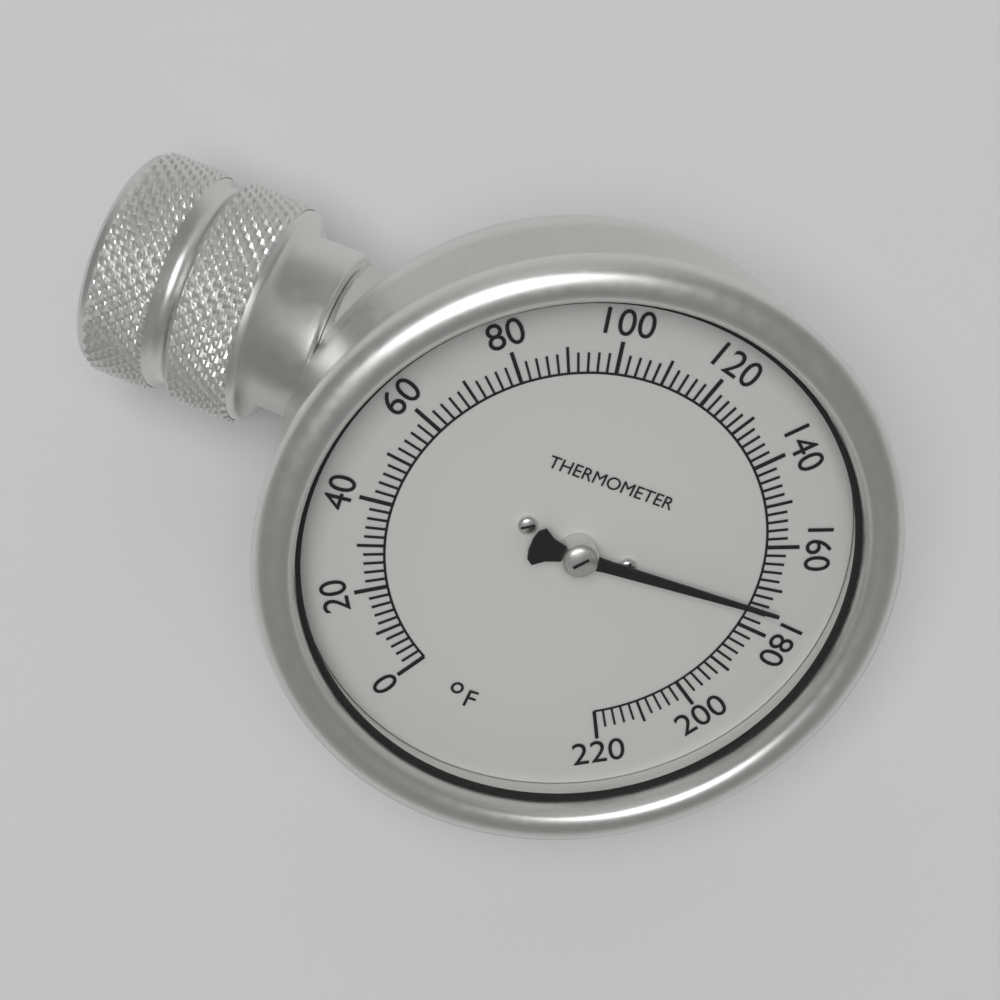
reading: 174 °F
